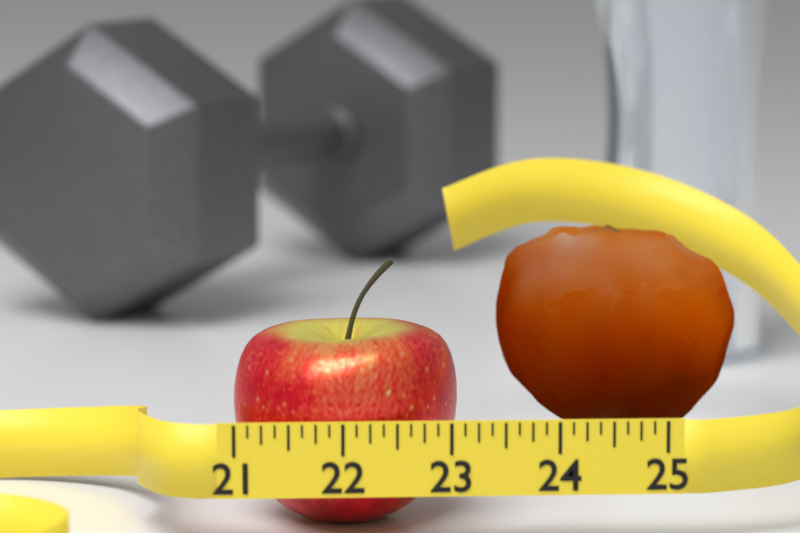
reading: 23.125 (no unit)
